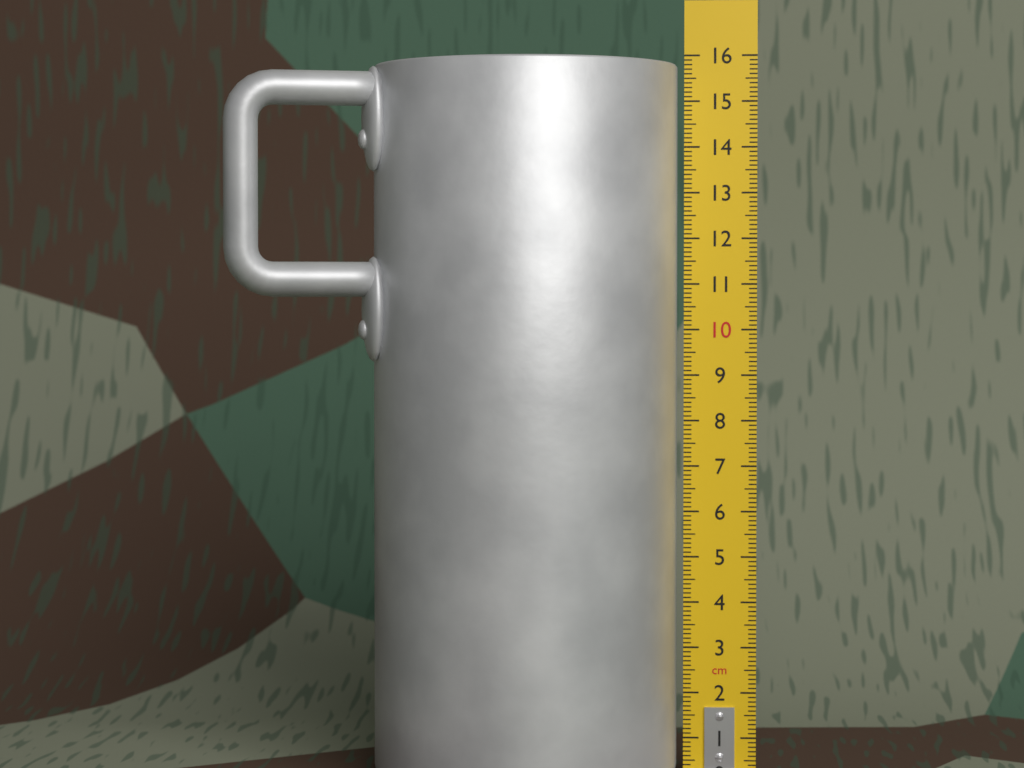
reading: 15.8 cm
